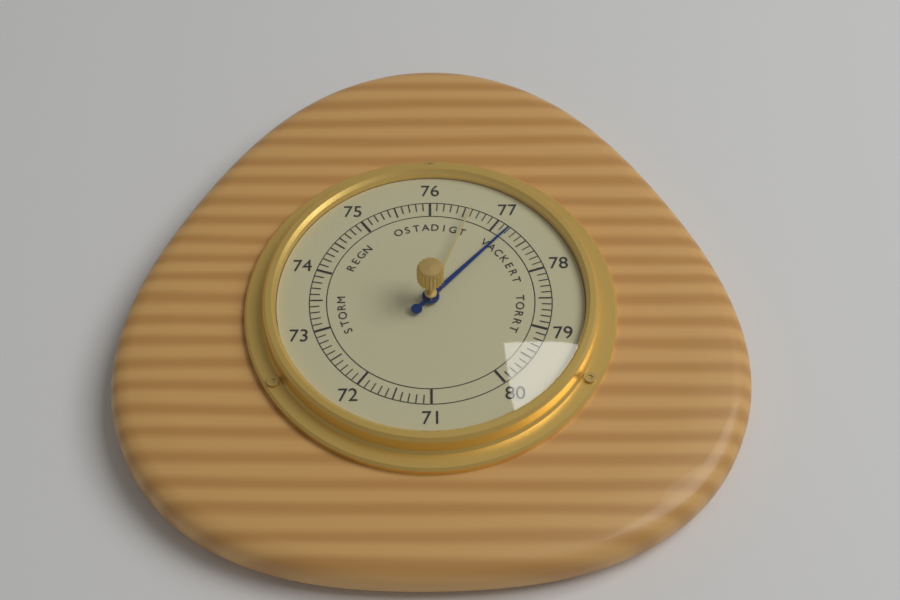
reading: 77.2 (no unit)
